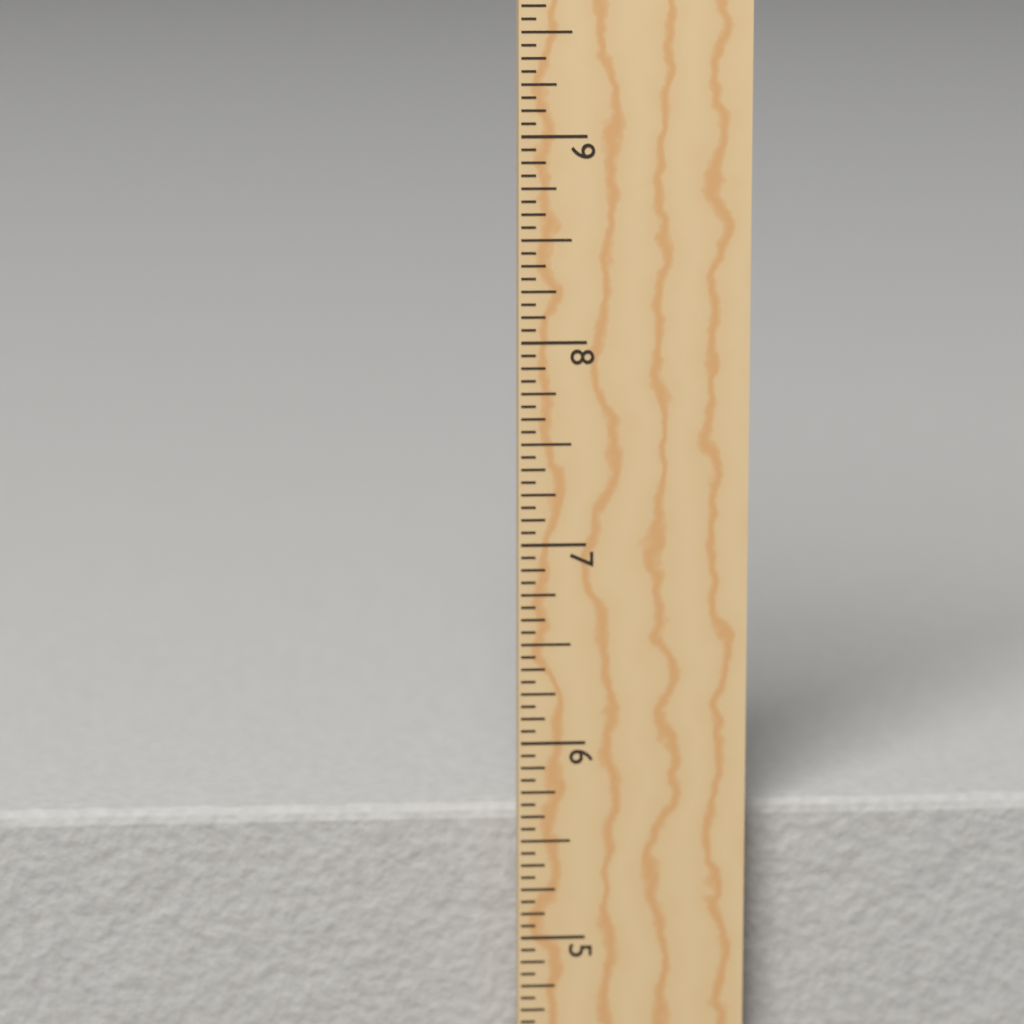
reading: 5.6250 in
